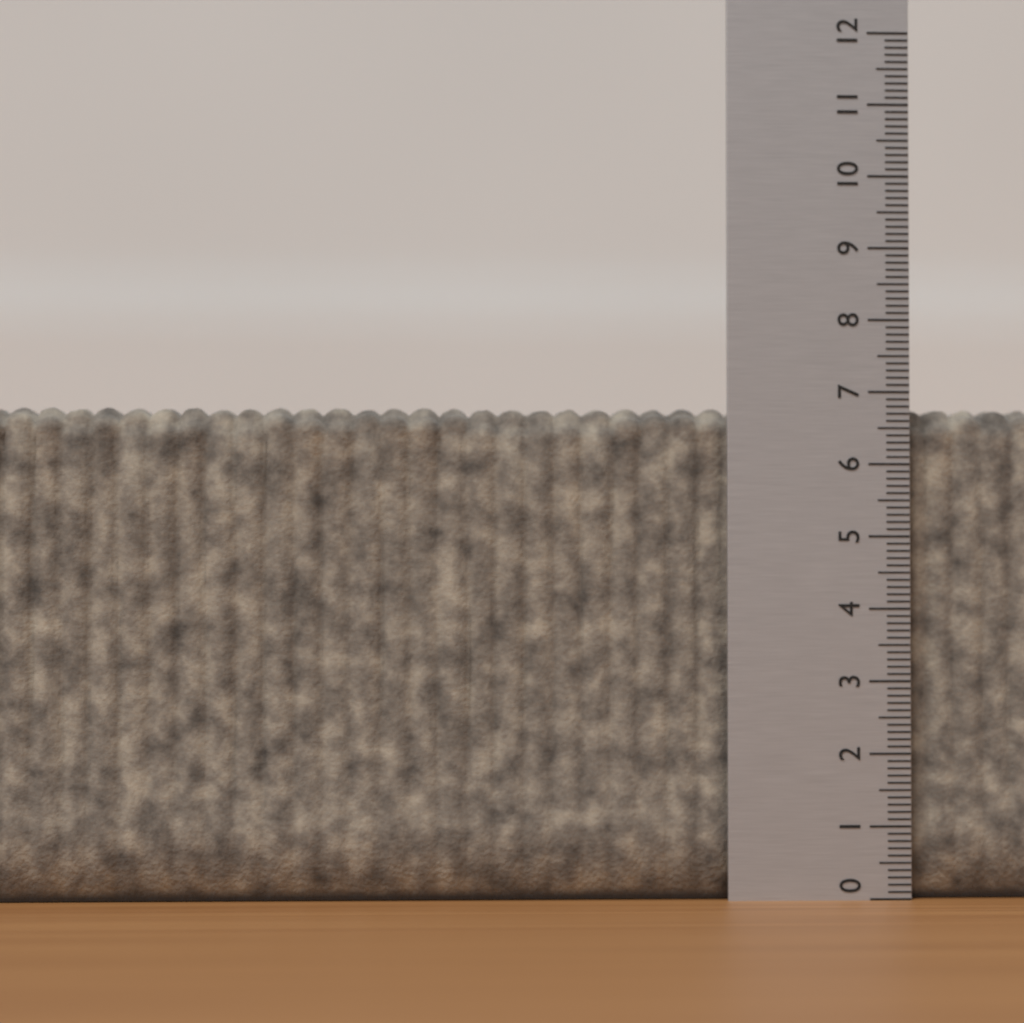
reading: 6.8 (no unit)
